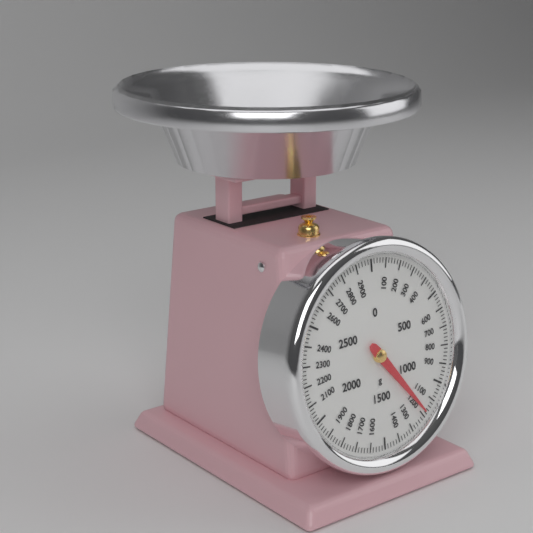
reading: 1180 g
